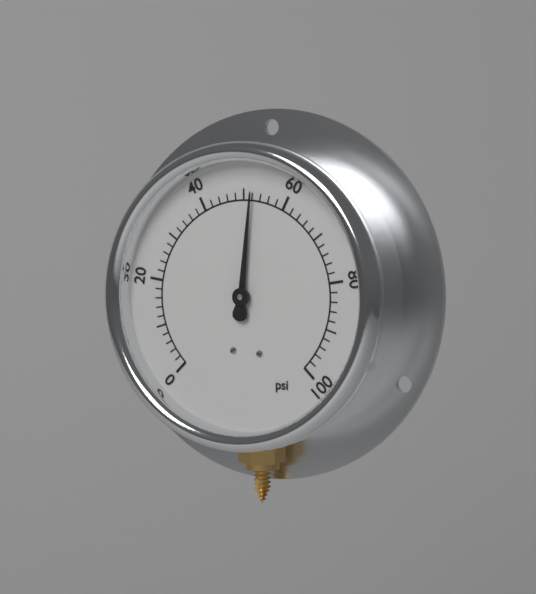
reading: 52 psi
